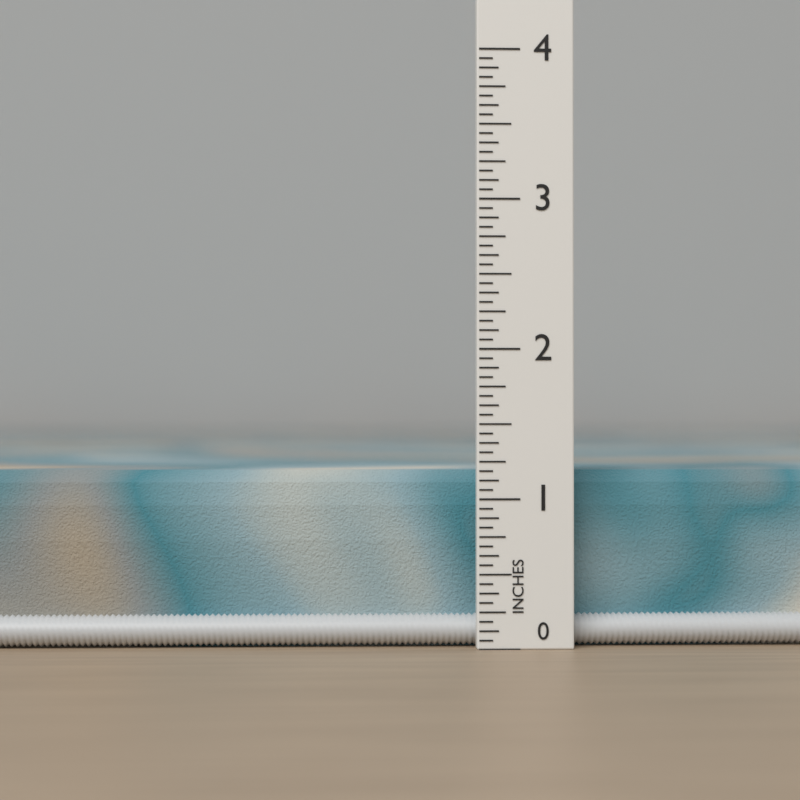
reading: 1.1875 in
